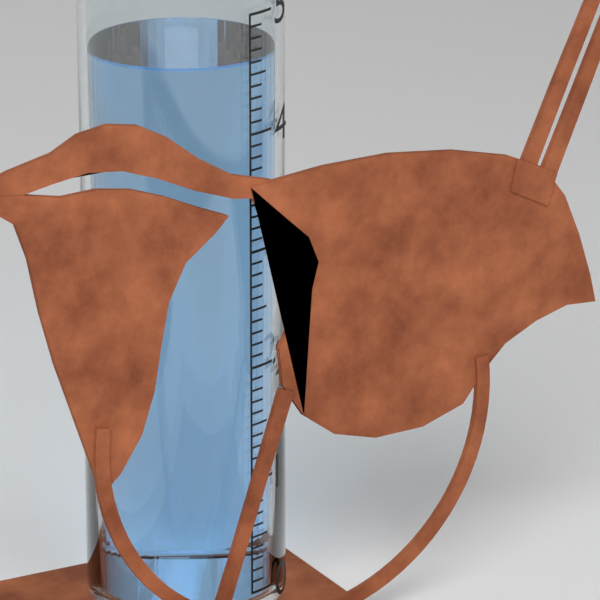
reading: 4.6 in
